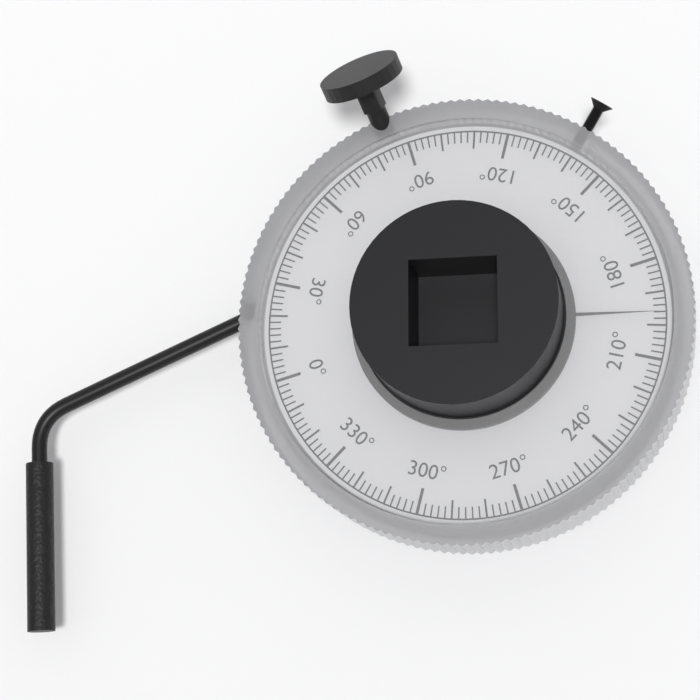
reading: 196 °
